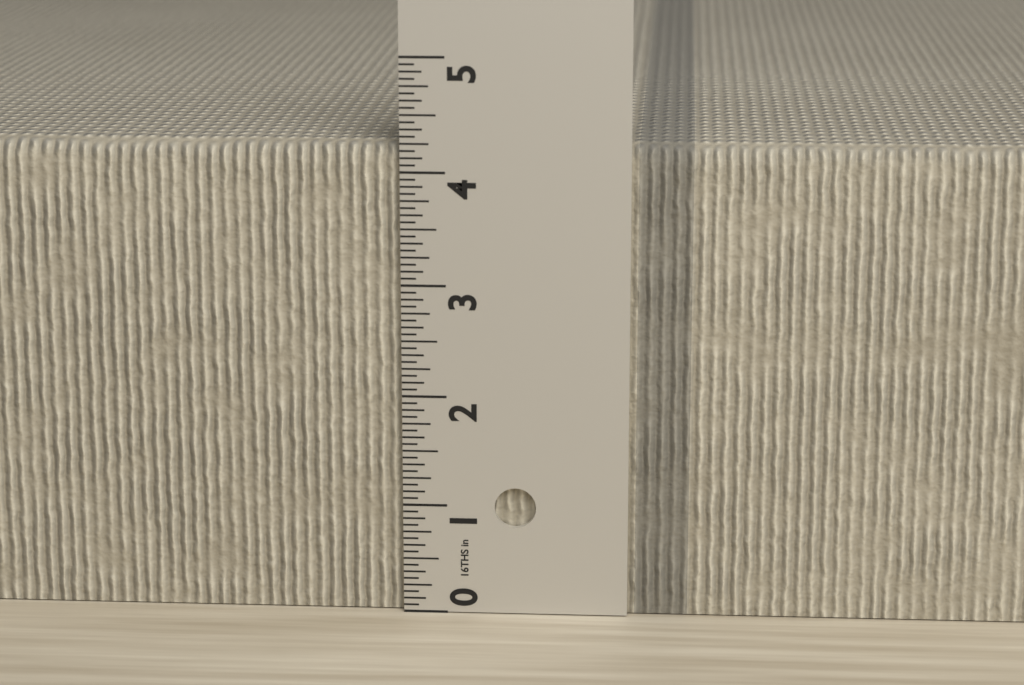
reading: 4.2500 in
